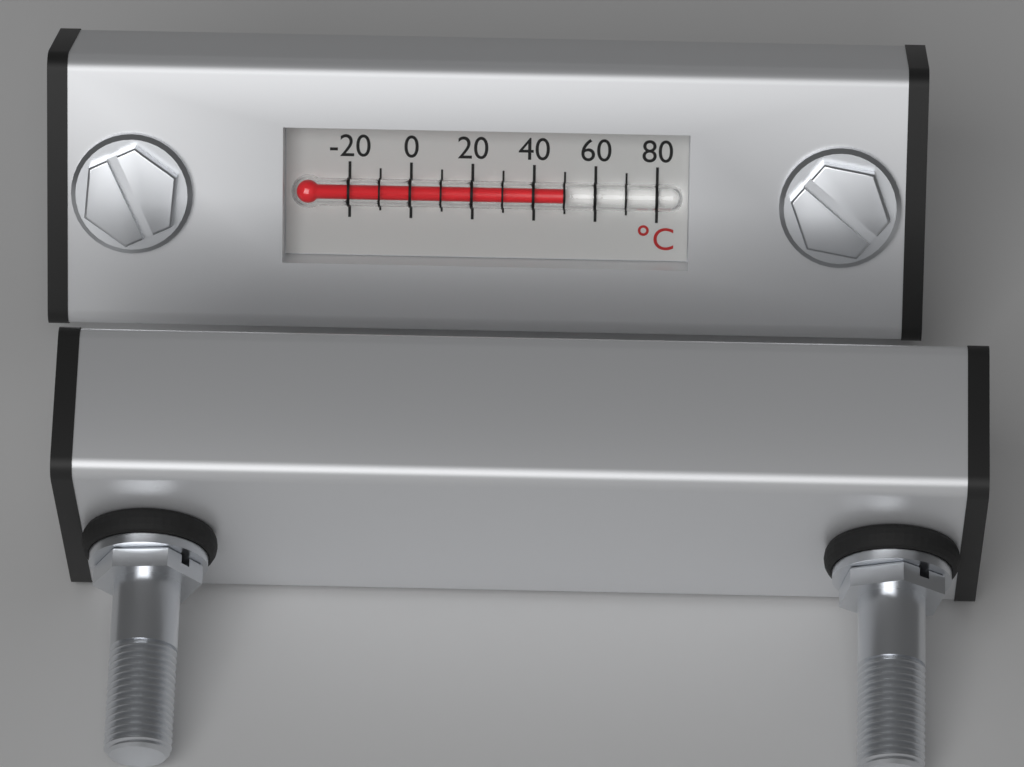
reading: 50 °C
